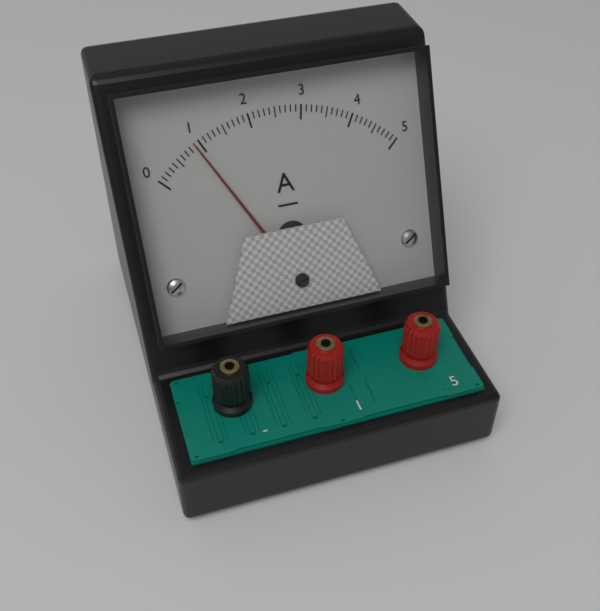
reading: 0.9 A
